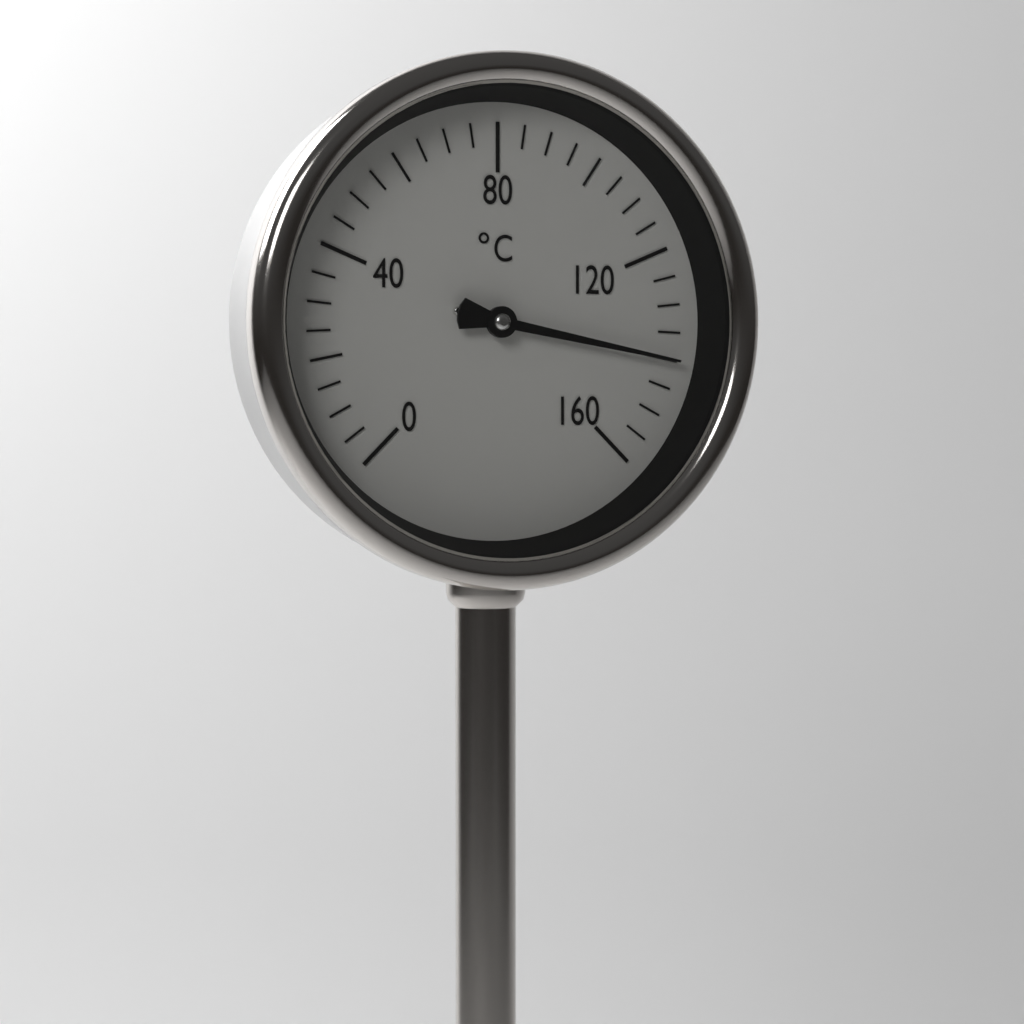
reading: 140 °C
